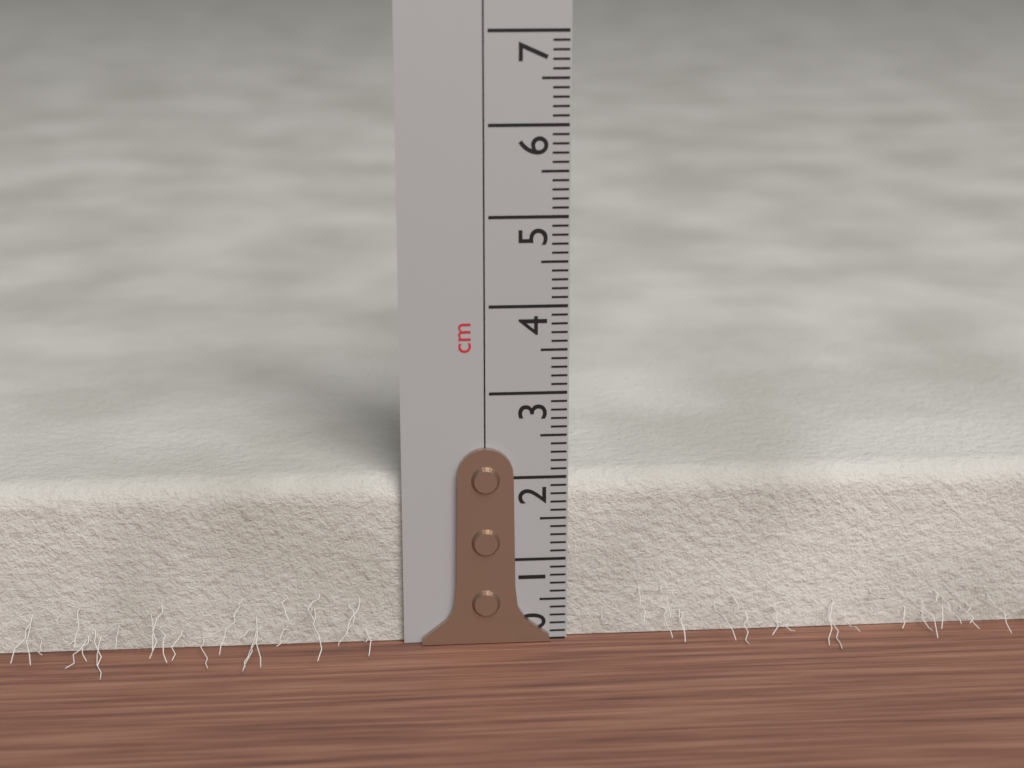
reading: 2.0 cm
